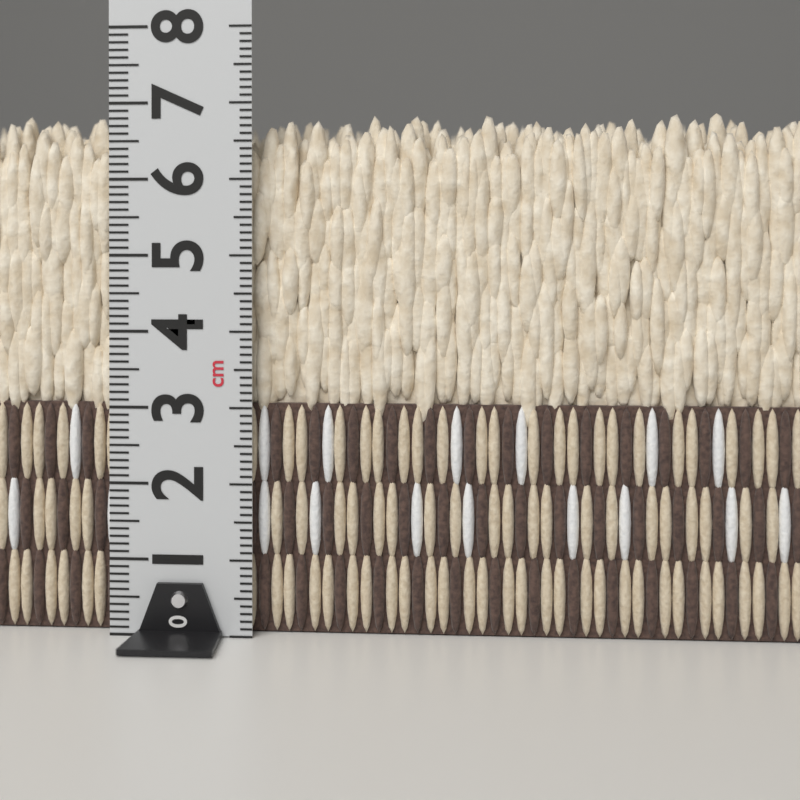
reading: 6.9 cm
